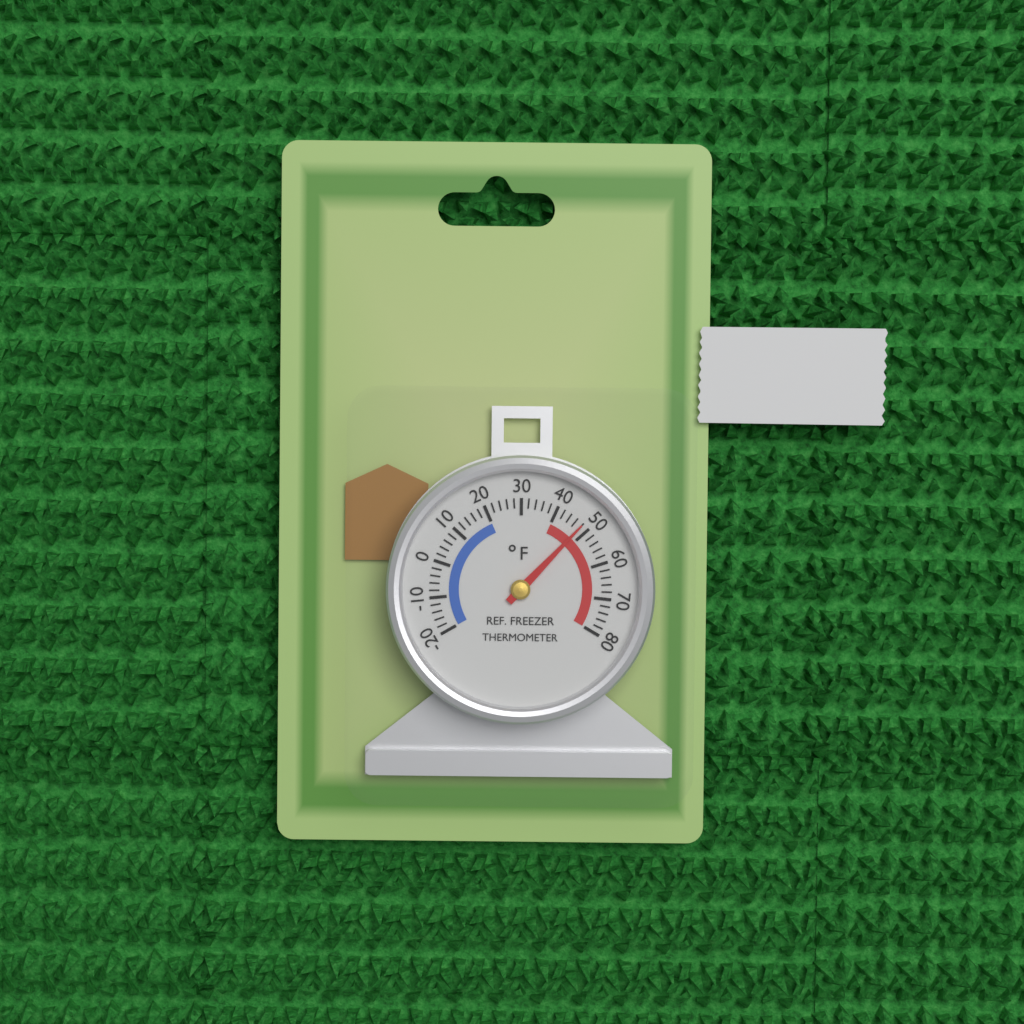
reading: 48 °F
